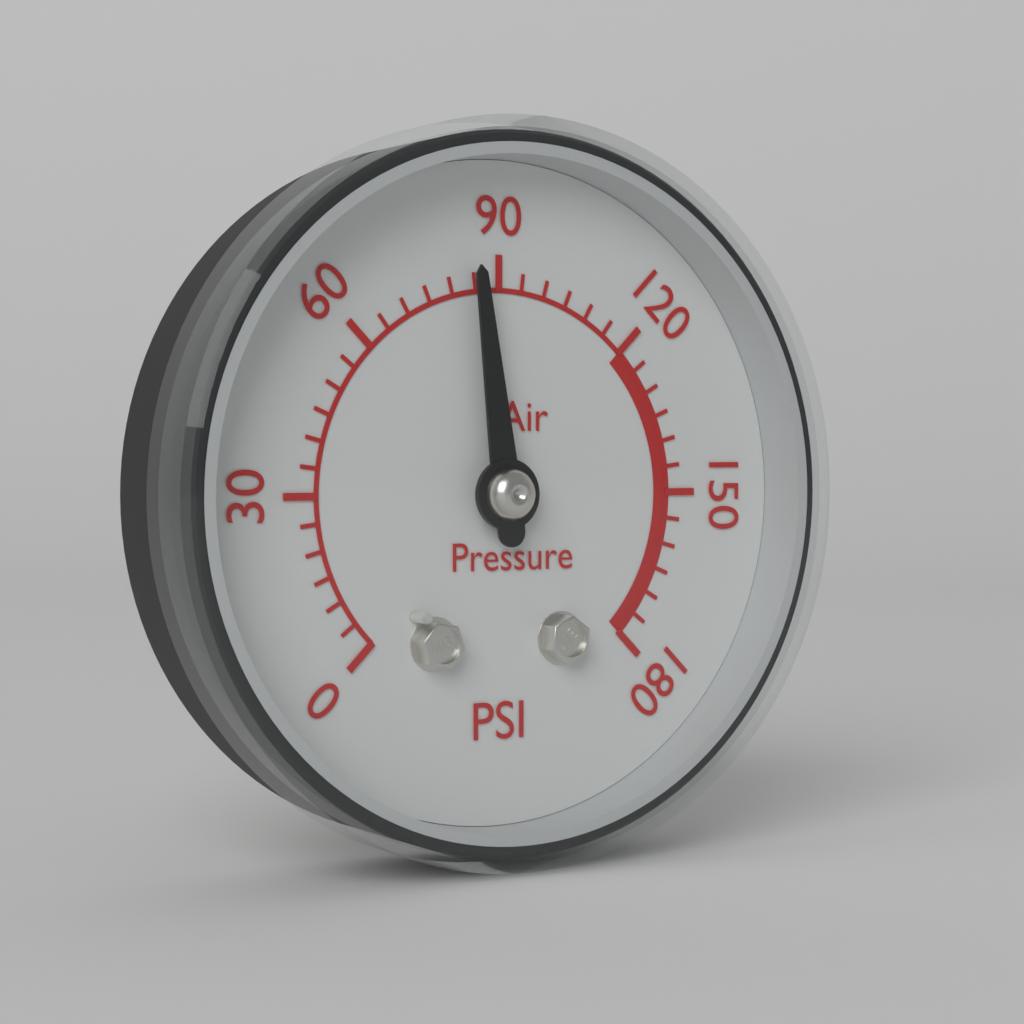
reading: 85 psi
